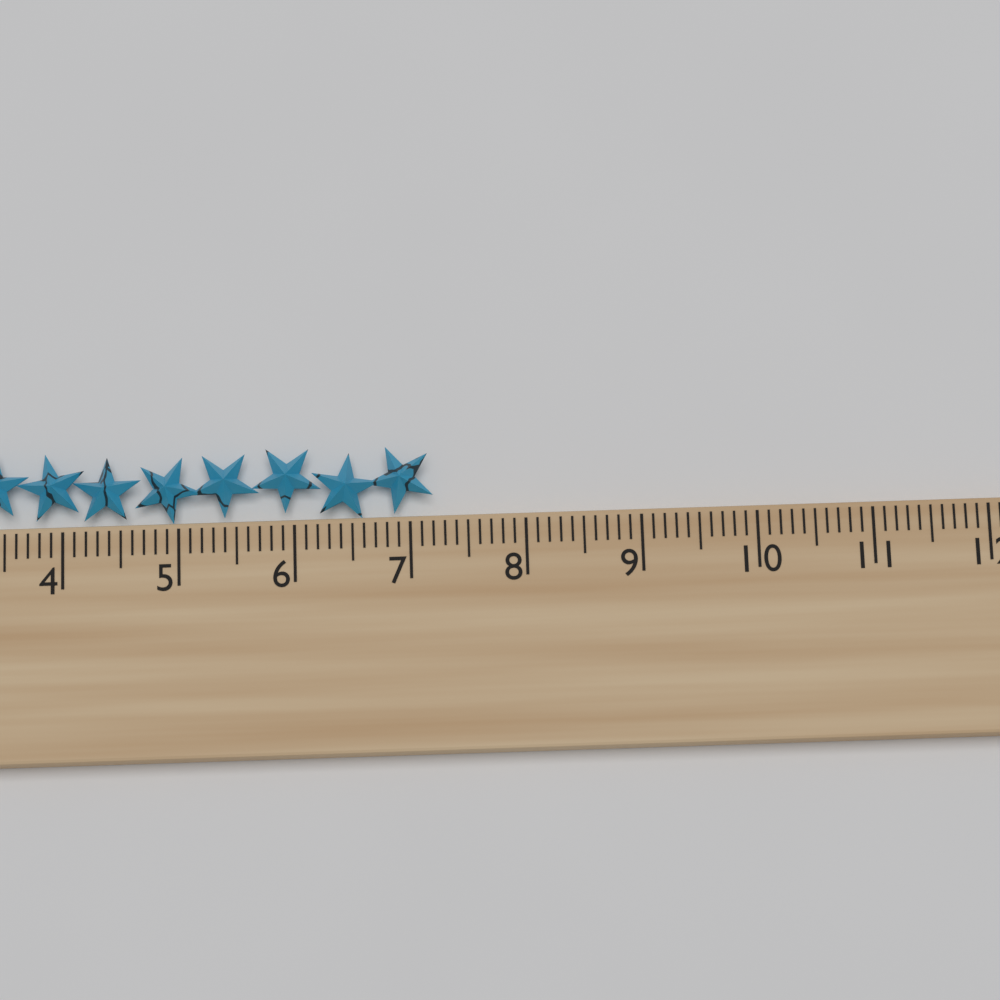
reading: 7.2 cm
